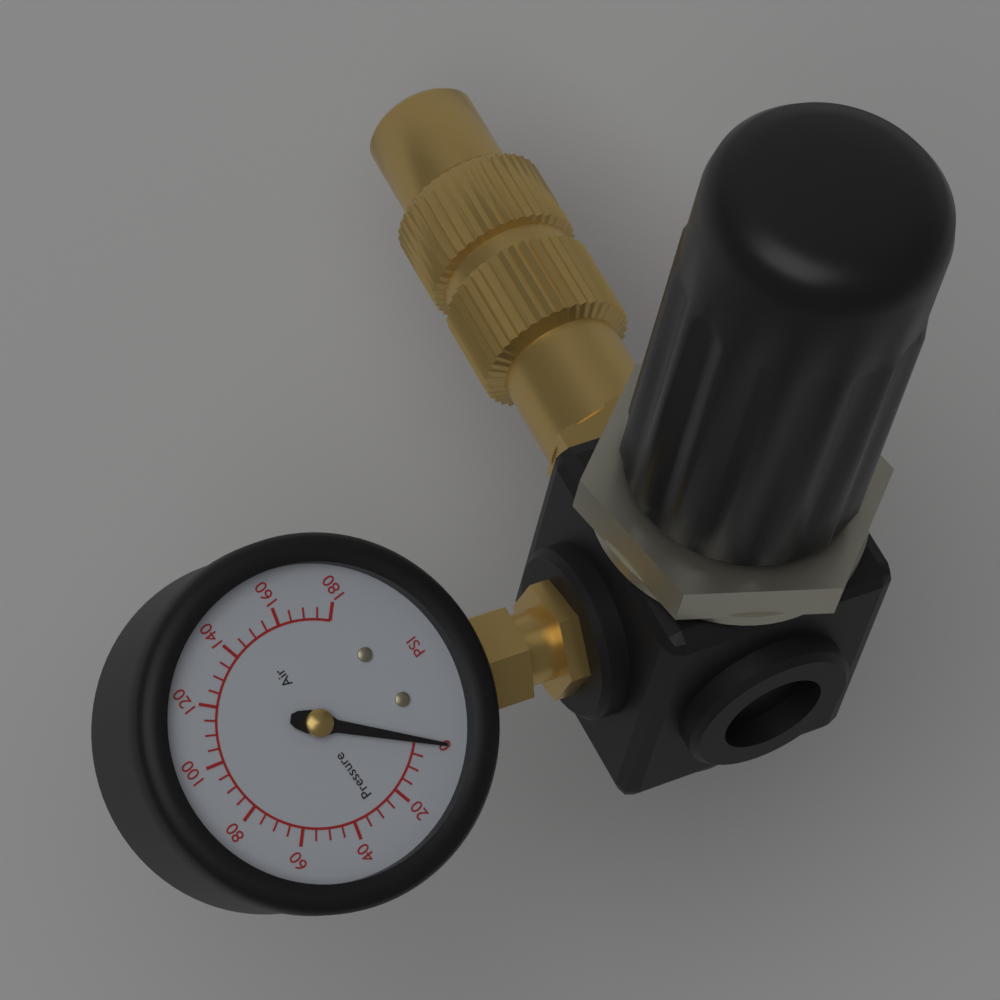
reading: 0 psi
